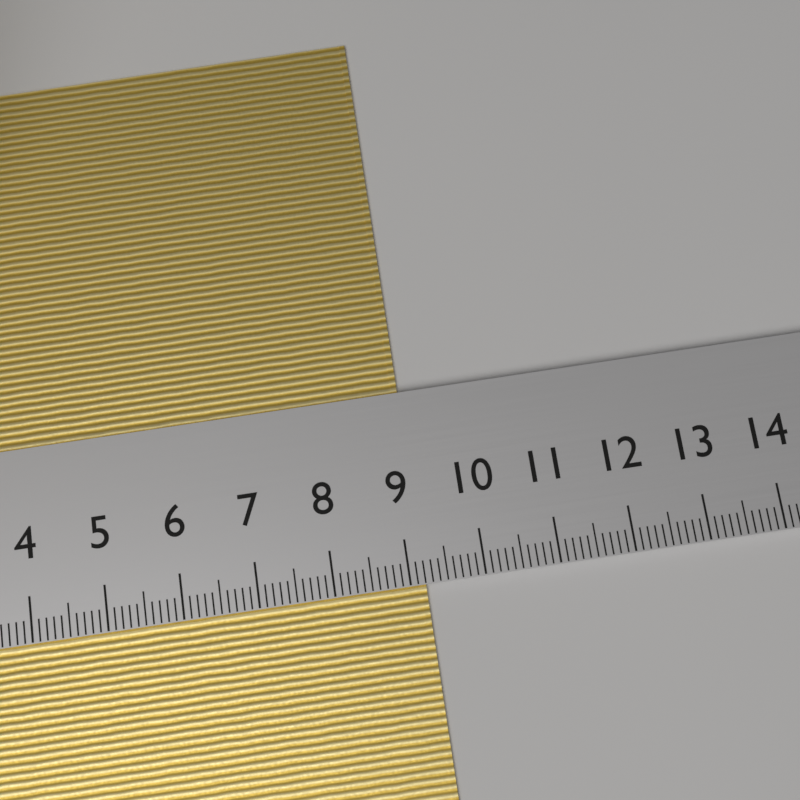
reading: 9.2 cm
